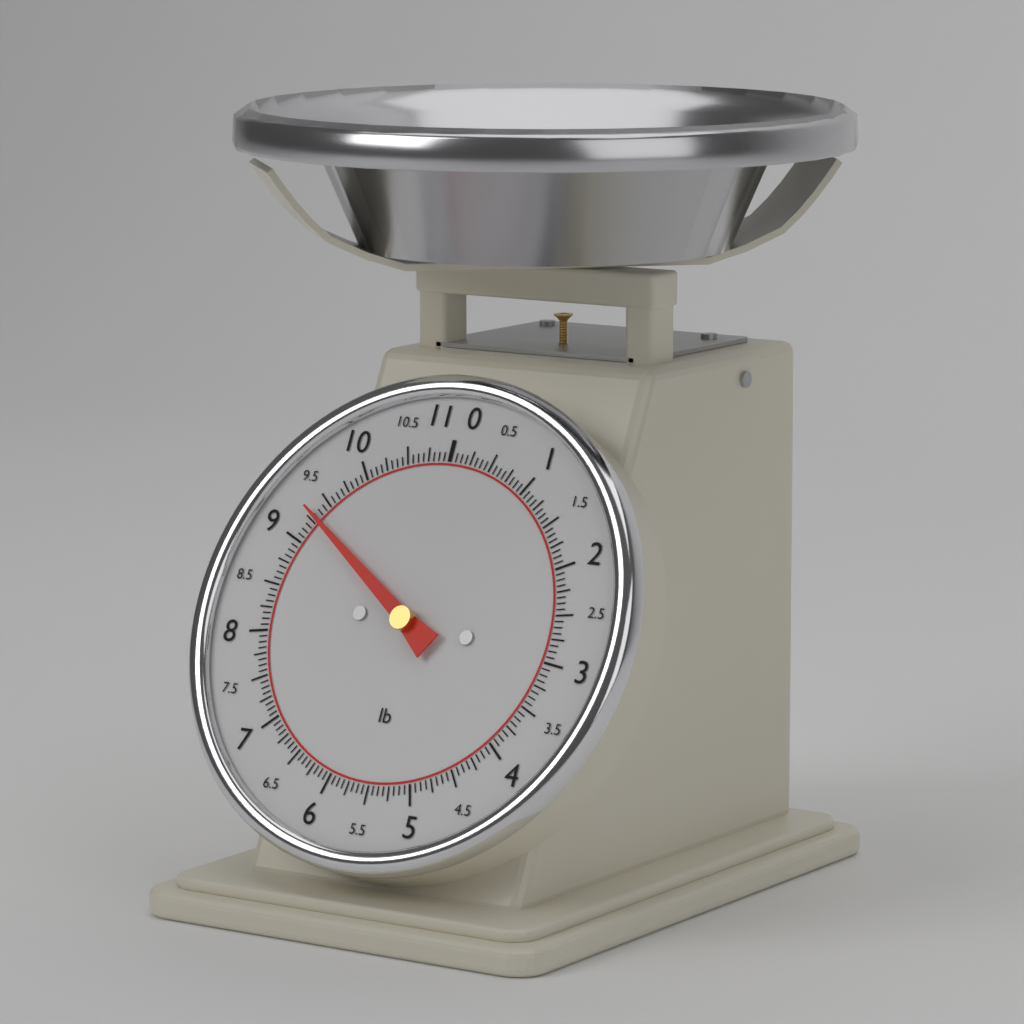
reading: 9.3125 lb
